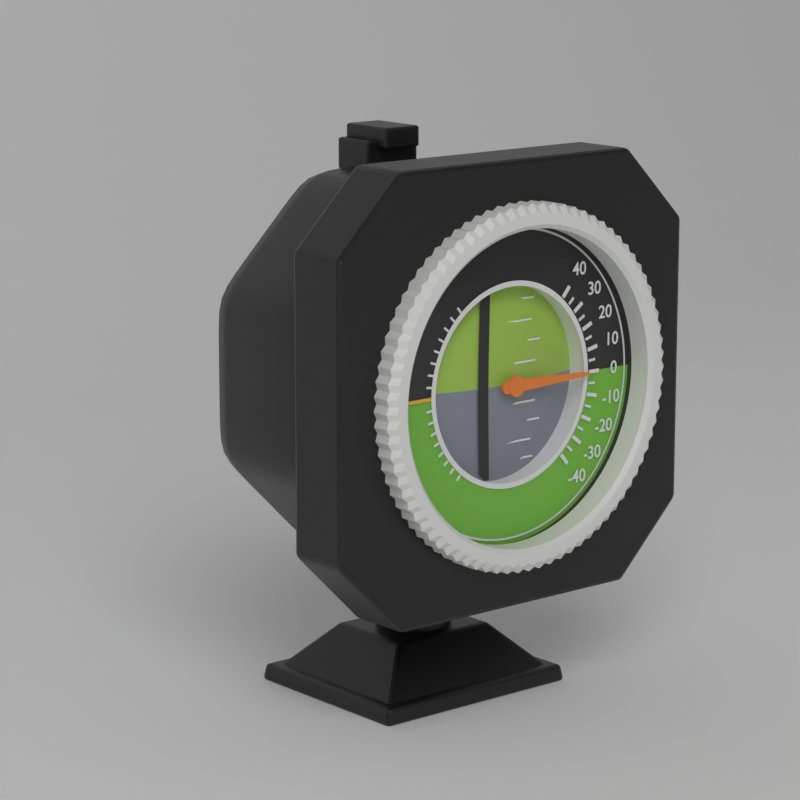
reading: 0 (no unit)
